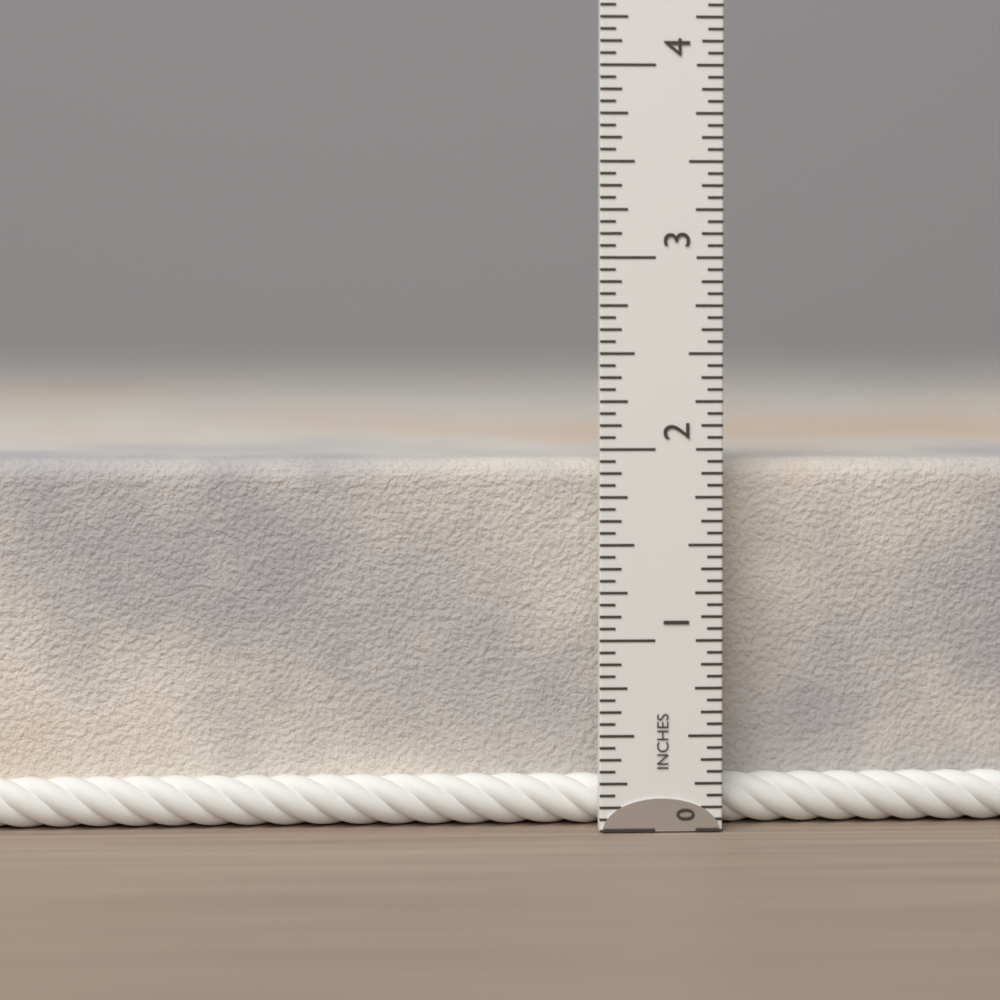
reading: 1.9375 in
